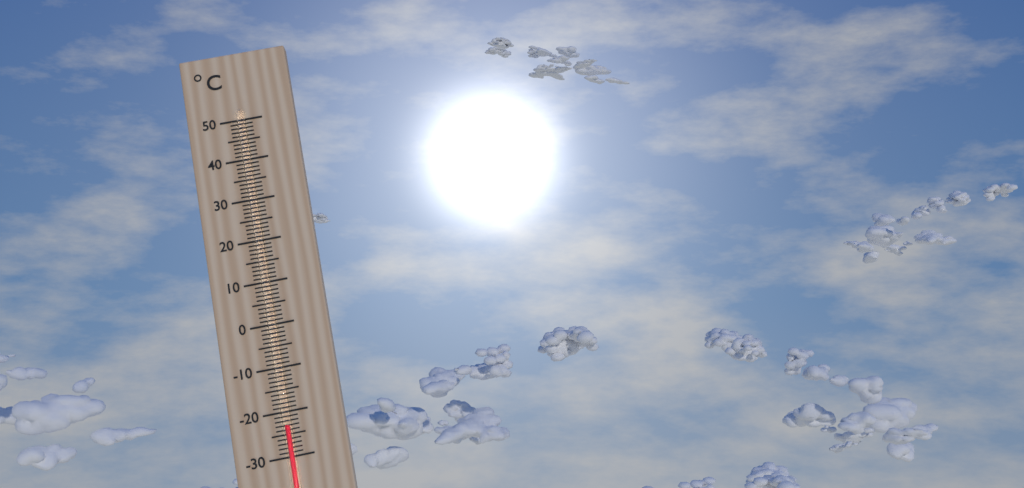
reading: -23 °C
